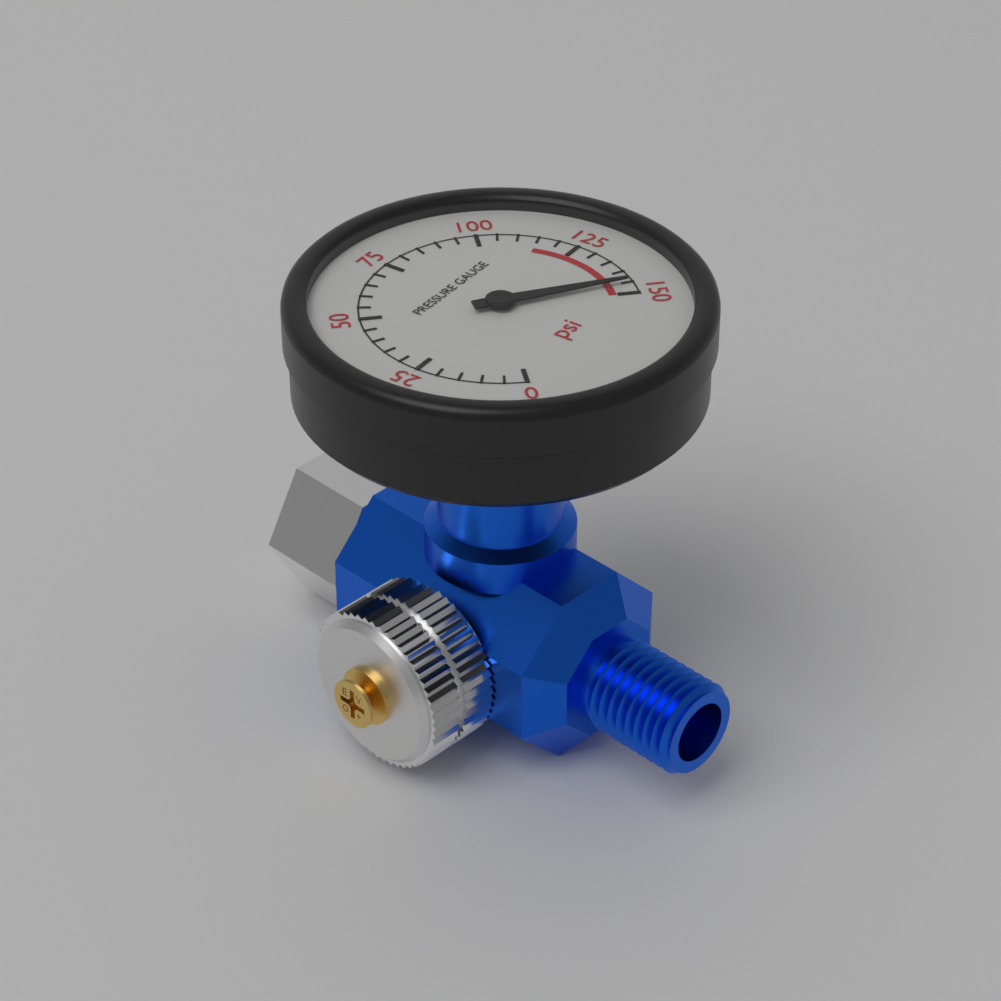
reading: 145 psi
